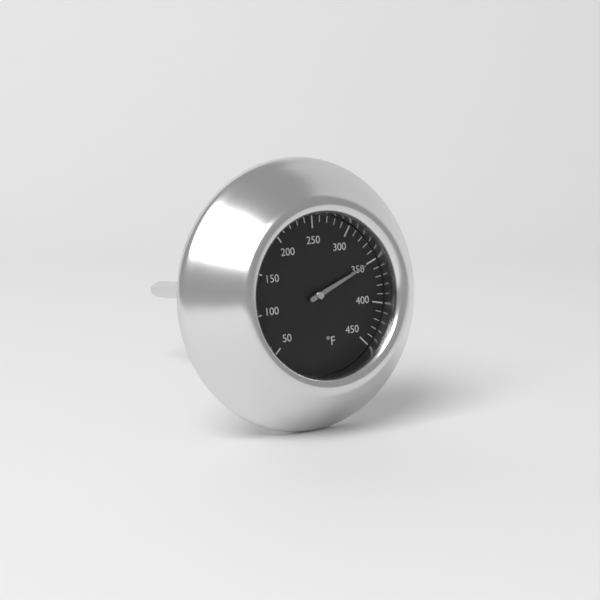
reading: 350 °F
